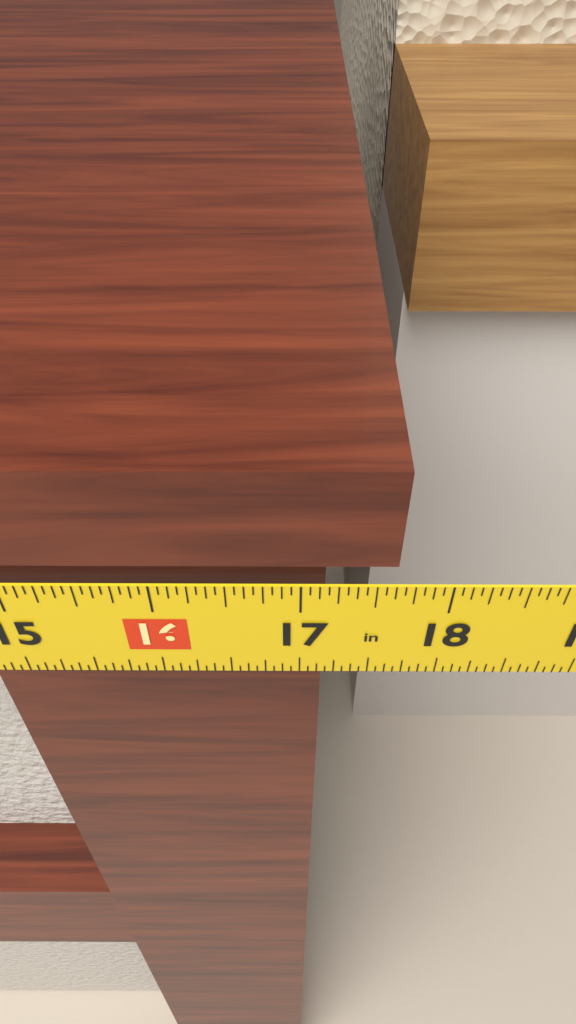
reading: 17.6250 in
